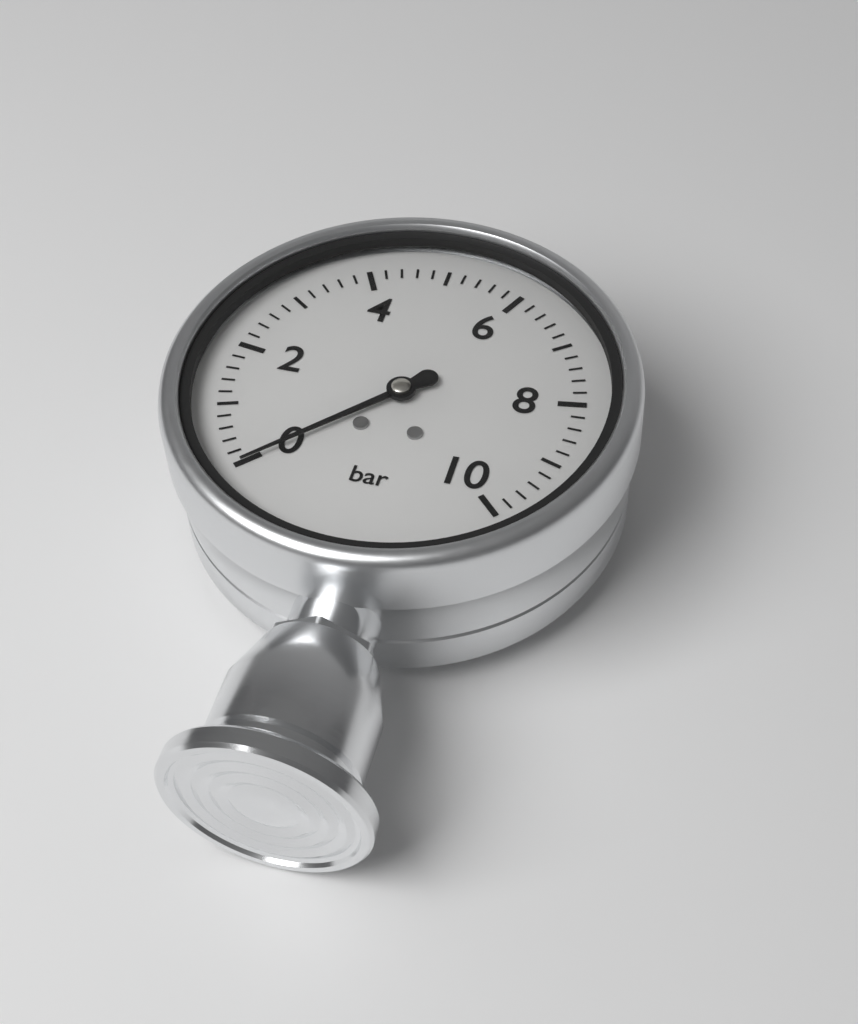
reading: 0.0 bar
